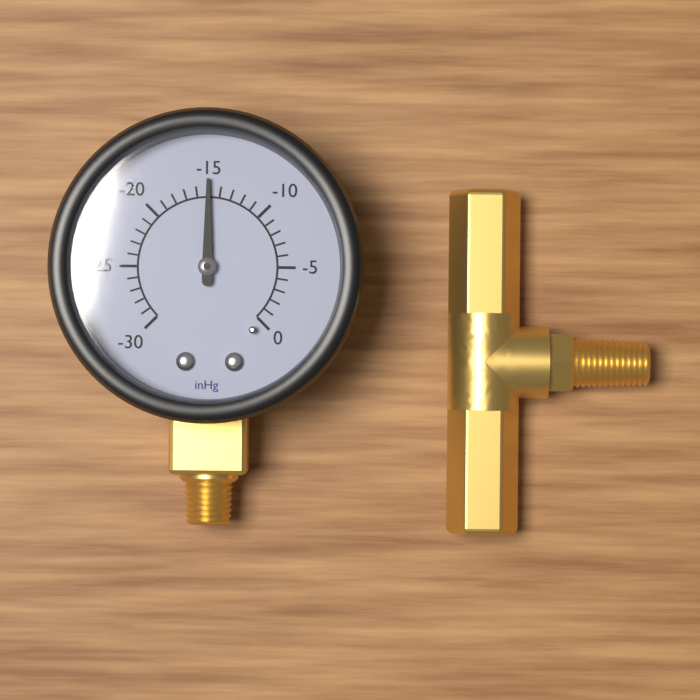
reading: -15 inHg
